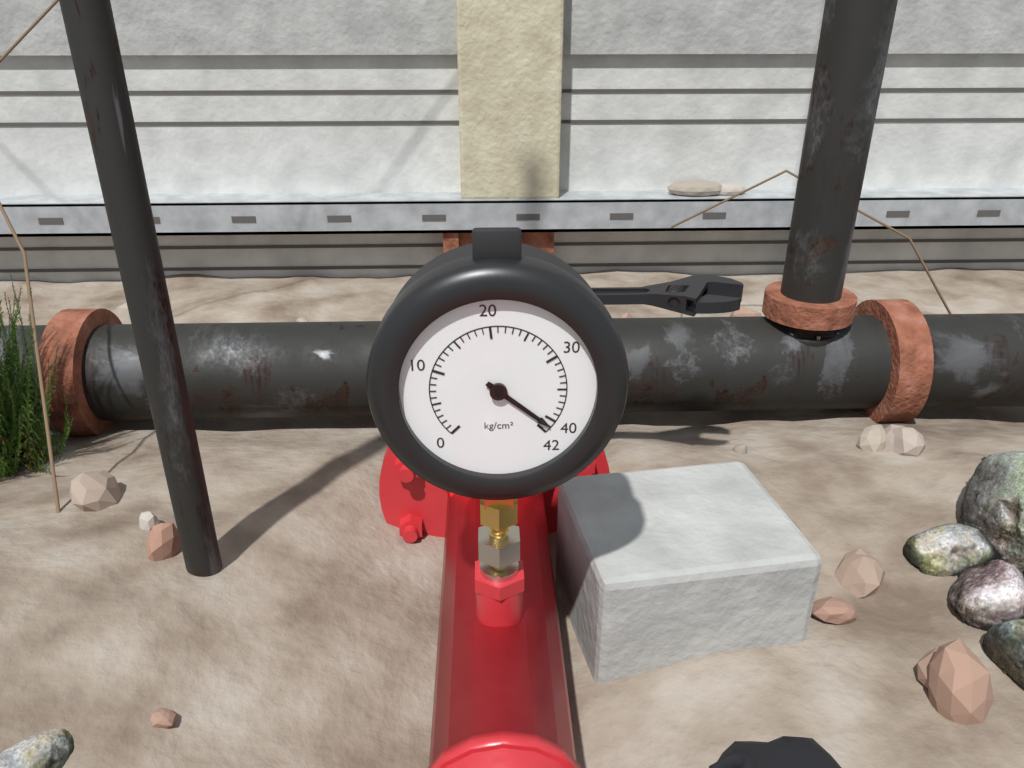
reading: 41 kg/cm²
